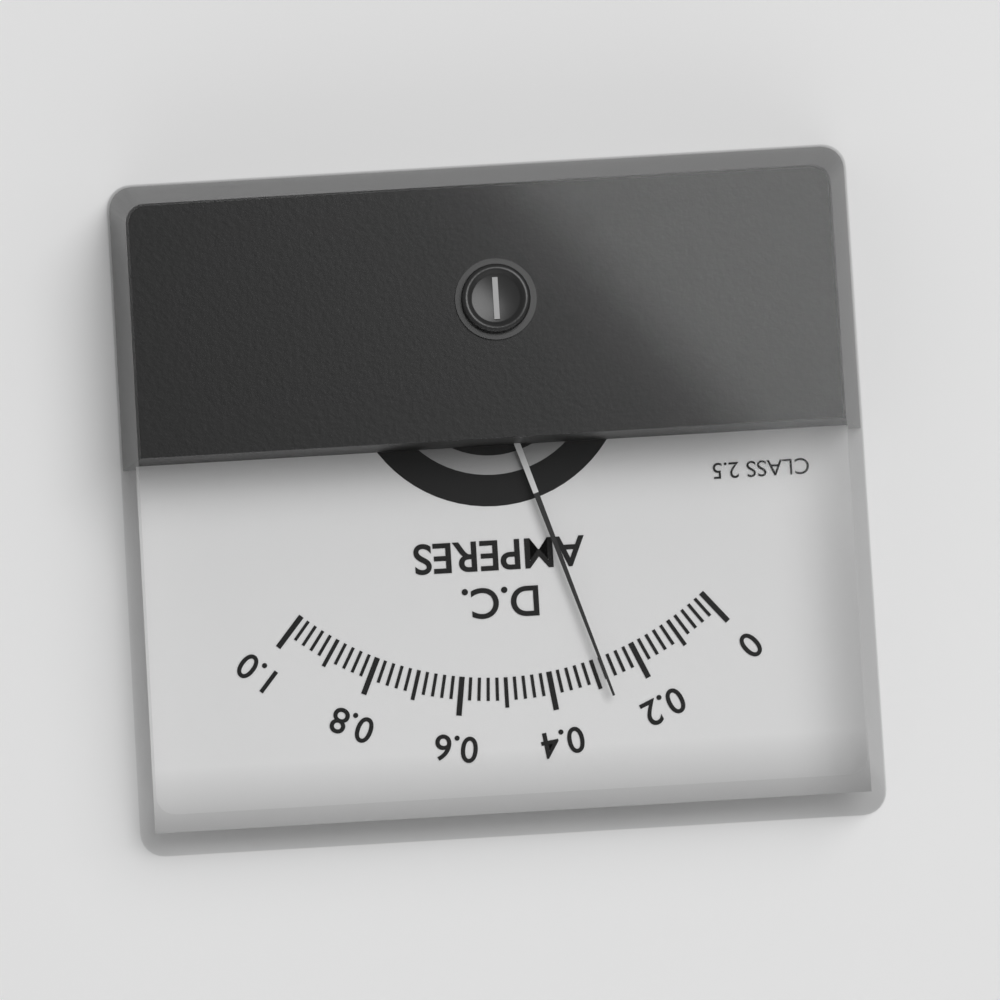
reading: 0.28 A
